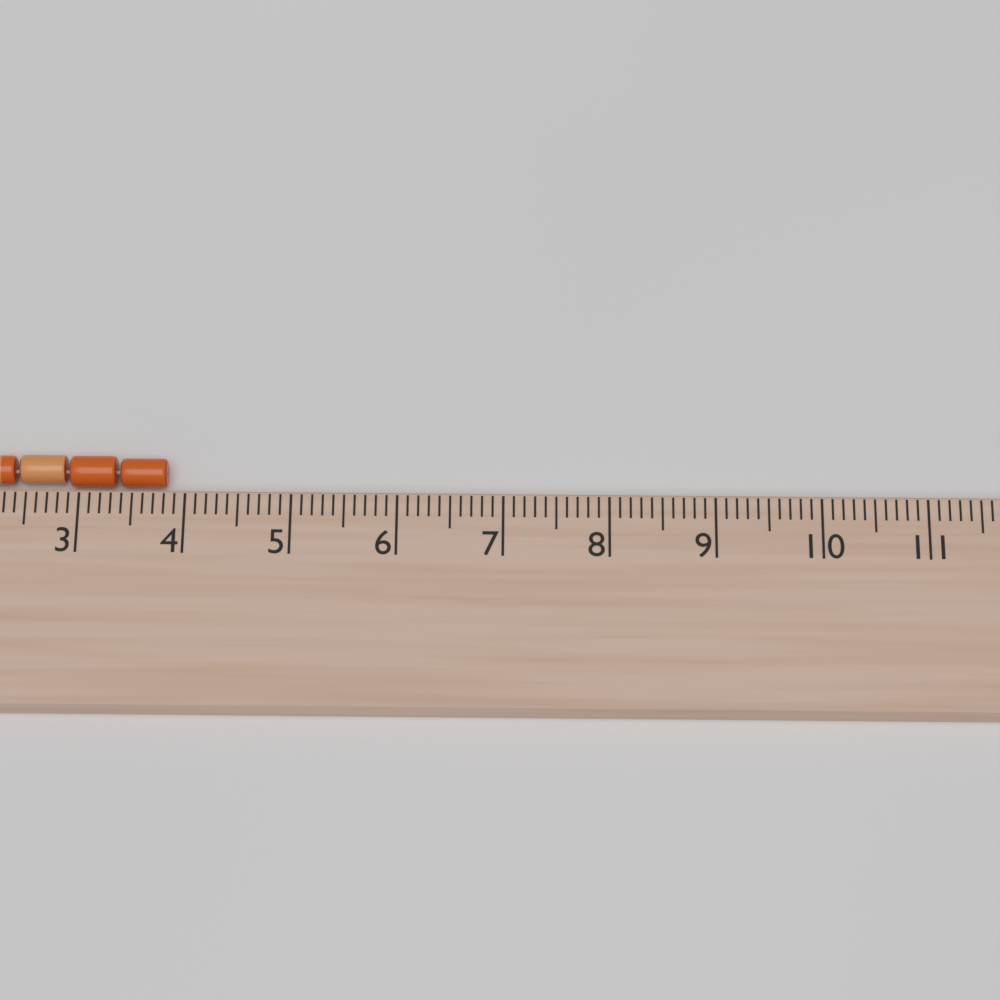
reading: 3.8 cm
